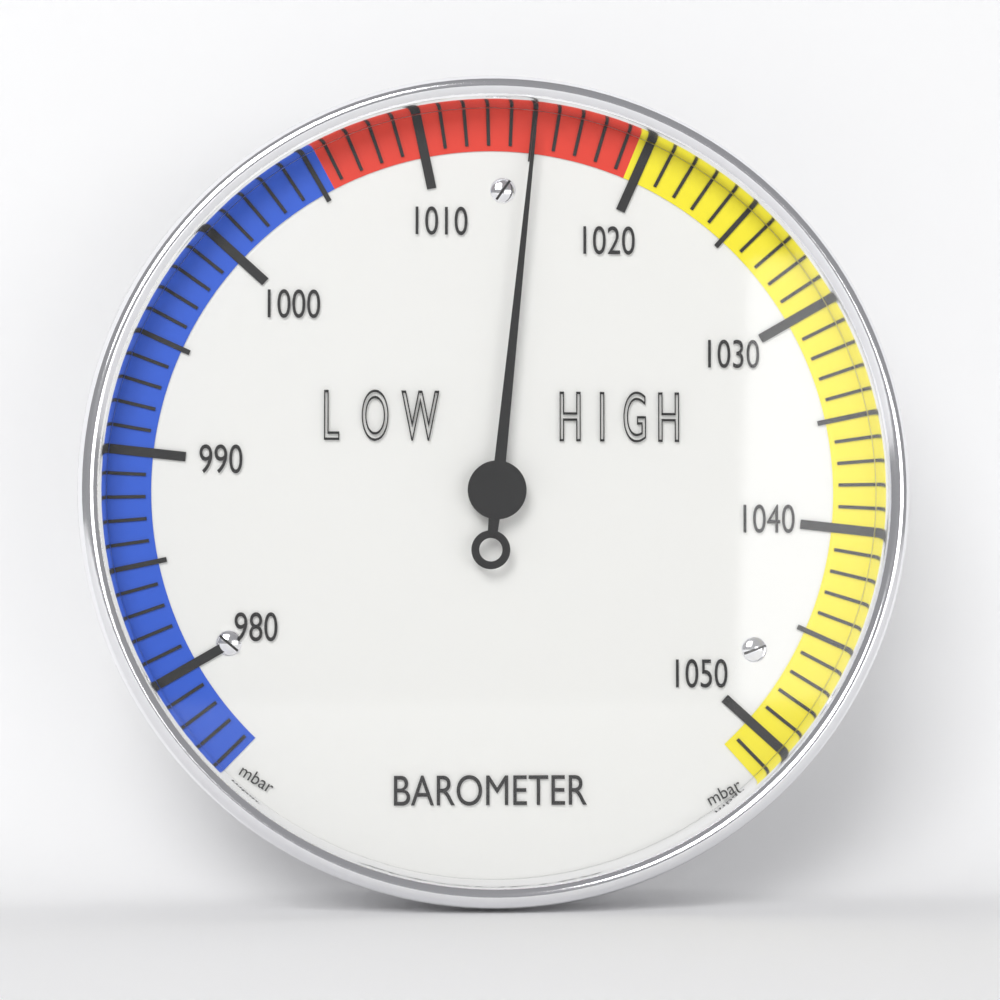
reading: 1015 mbar
